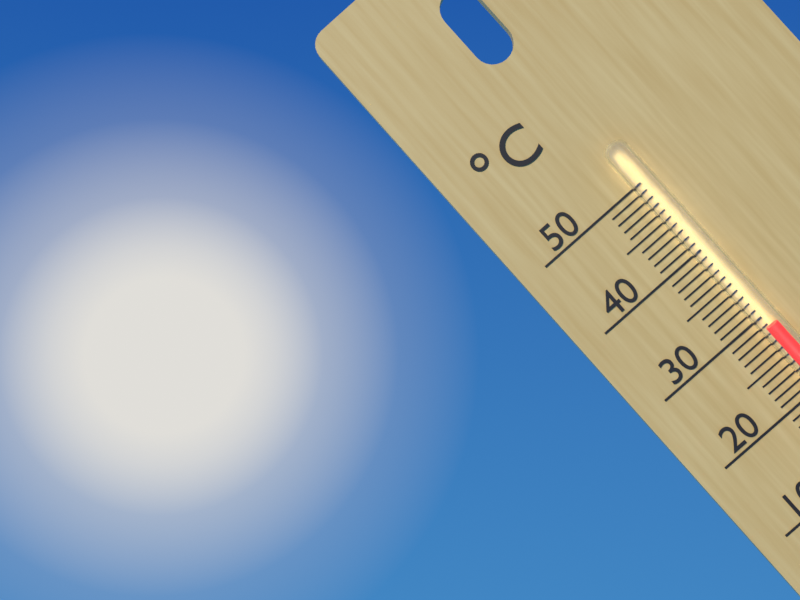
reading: 29 °C
